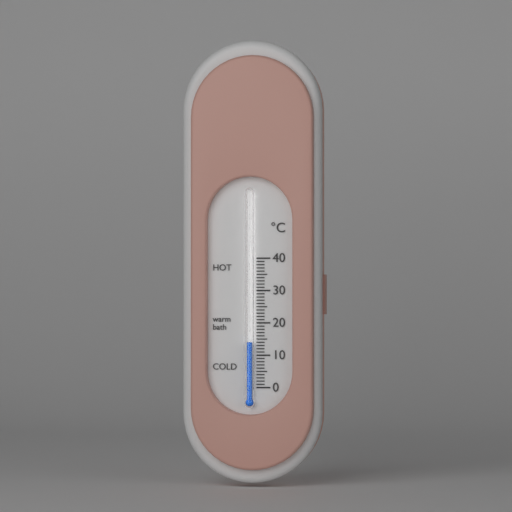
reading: 14 °C
